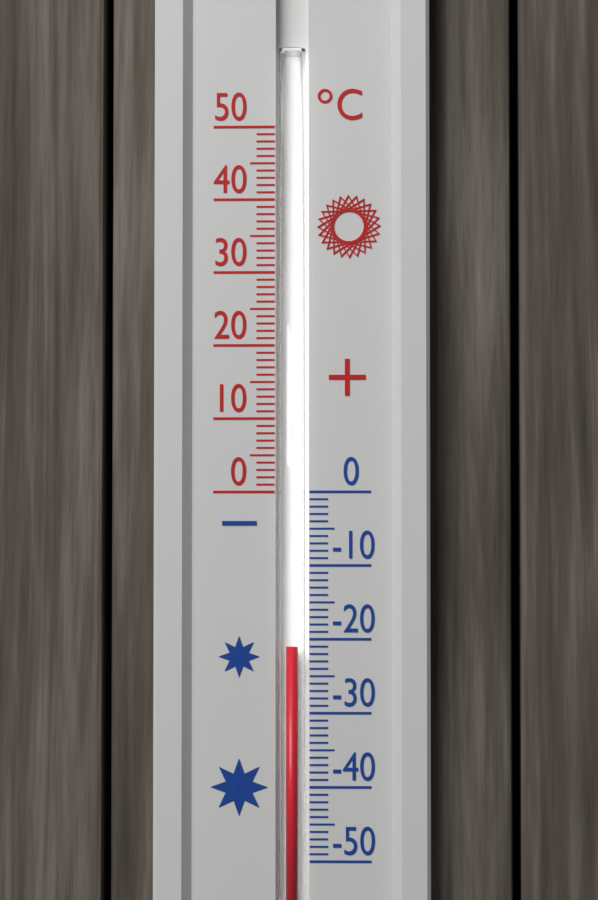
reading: -21 °C
